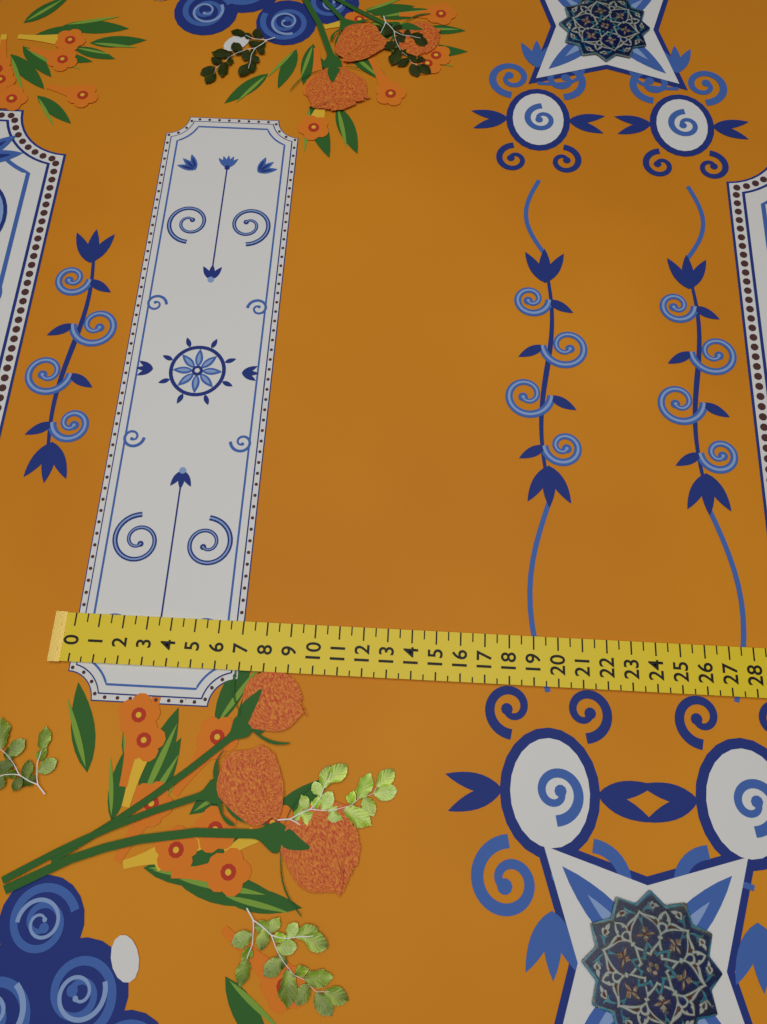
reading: 7.0 (no unit)
